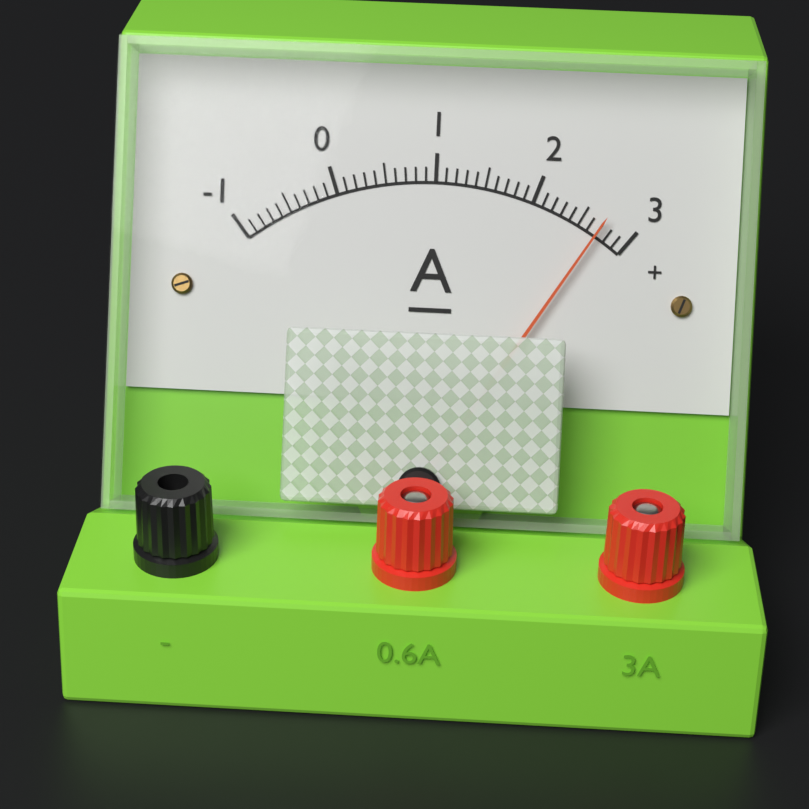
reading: 2.7 A
